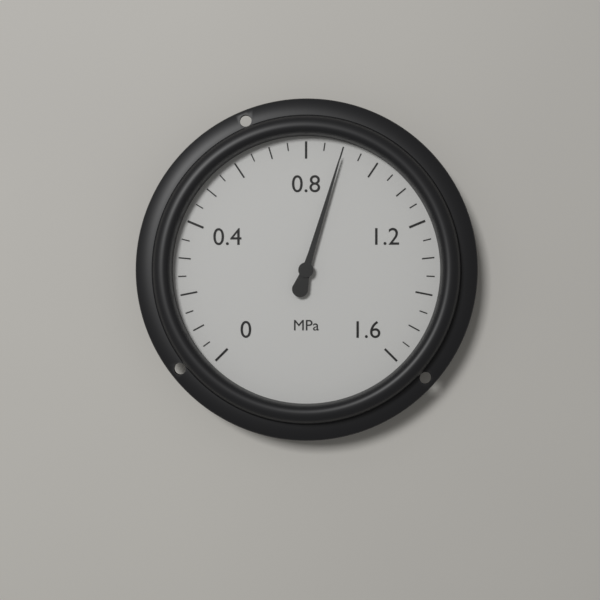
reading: 0.90 MPa
